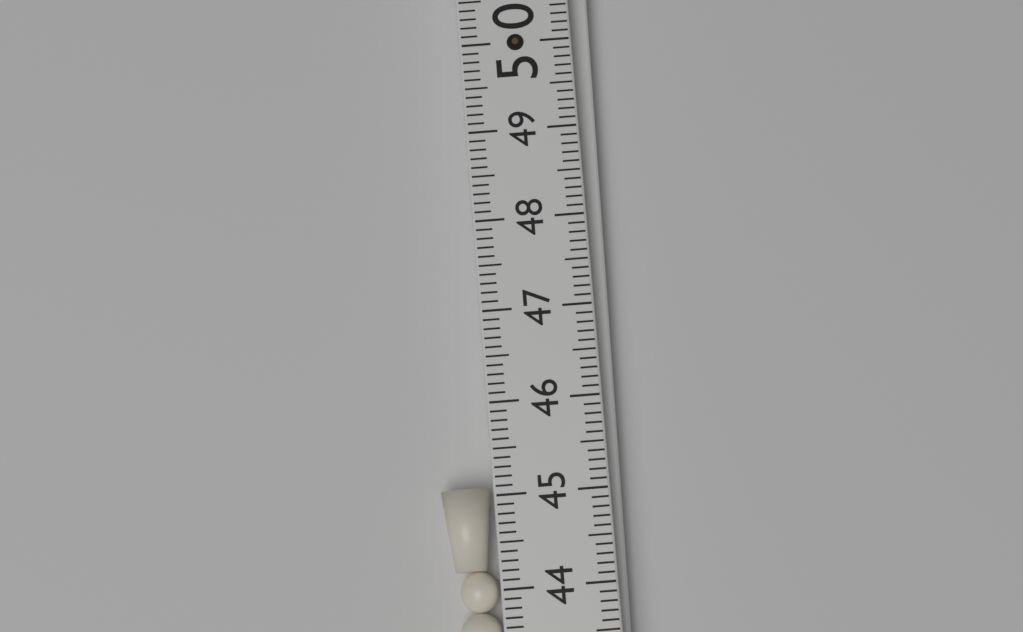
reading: 45.1 (no unit)
